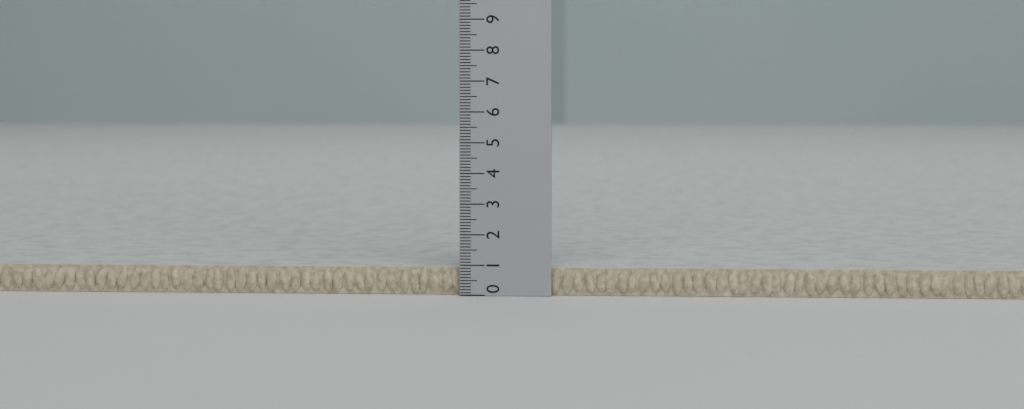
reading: 0.9 (no unit)
